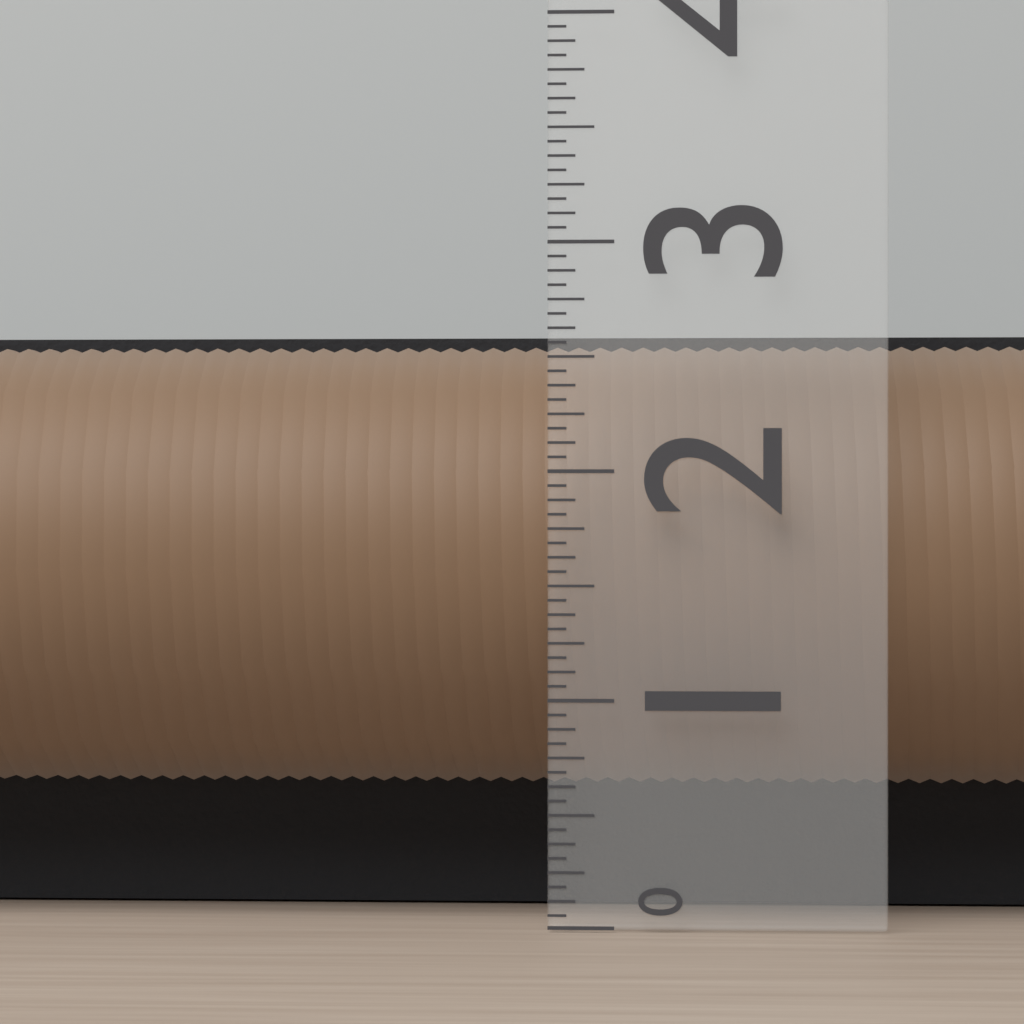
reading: 2.6250 (no unit)
